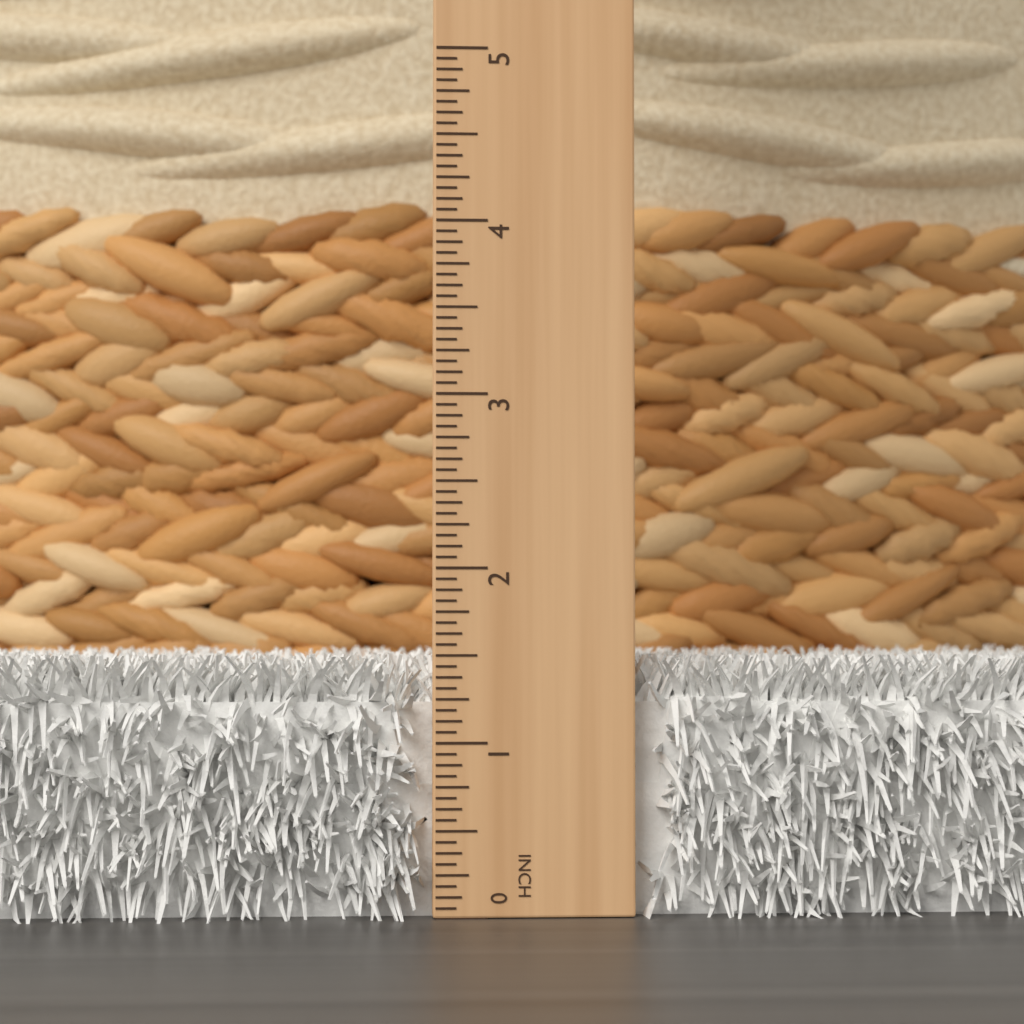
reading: 1.5000 in
